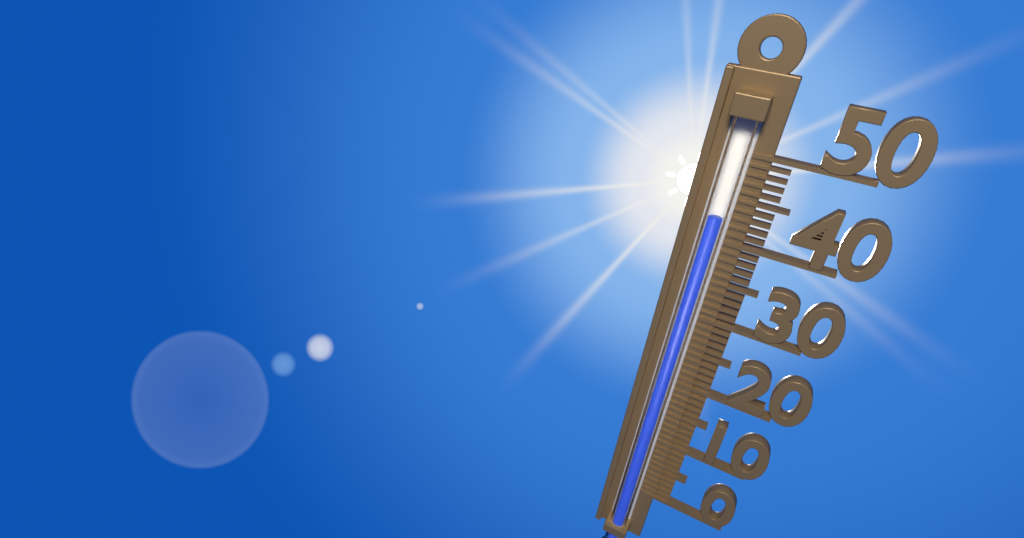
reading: 43 (no unit)
